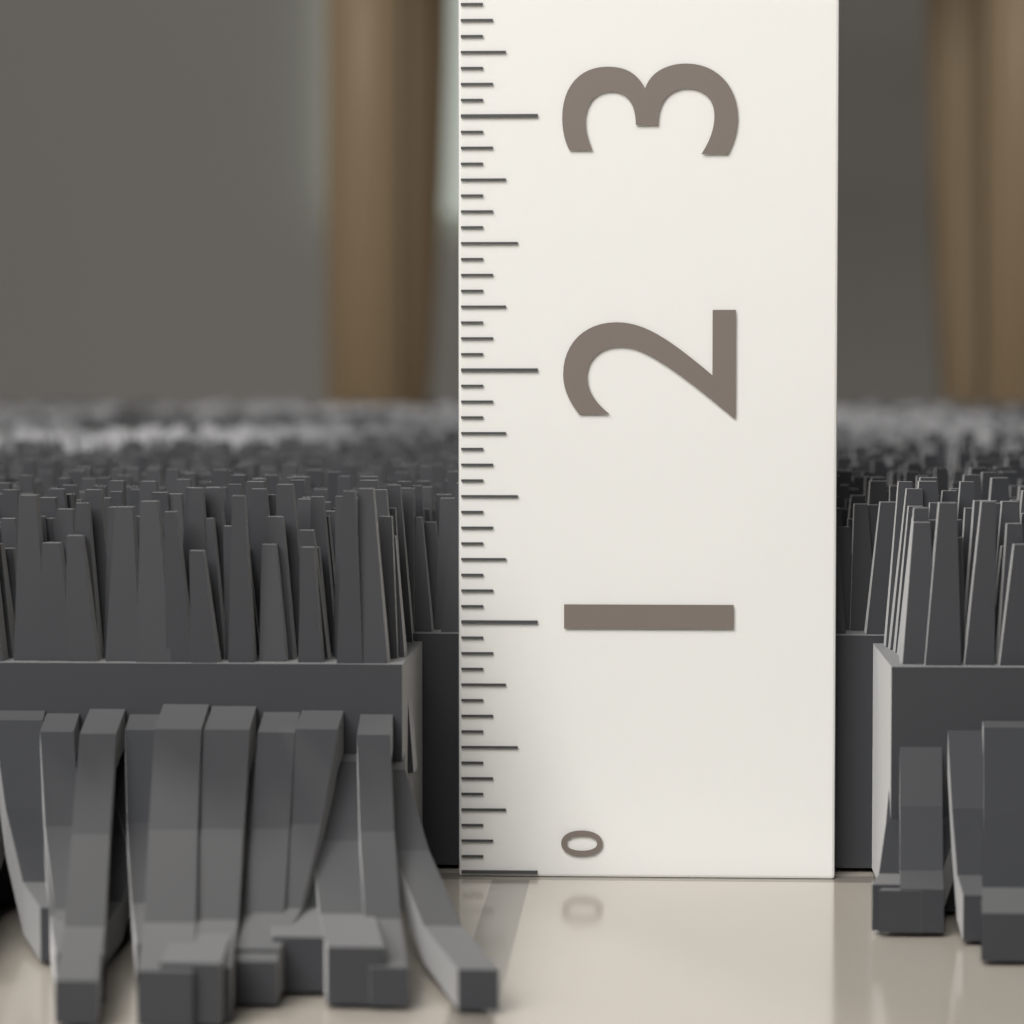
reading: 1.5625 (no unit)
